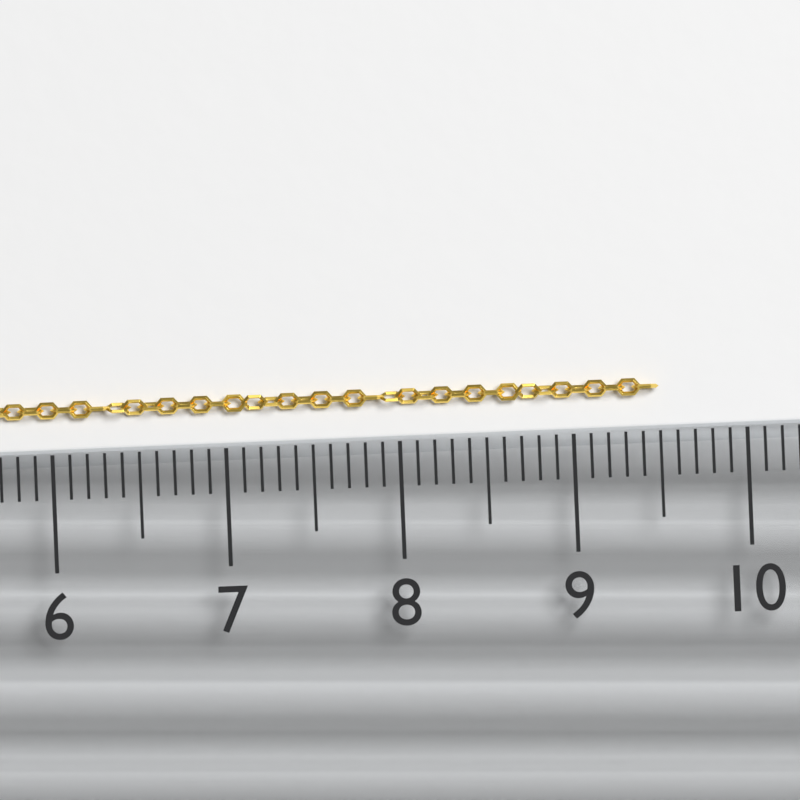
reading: 9.5 (no unit)
